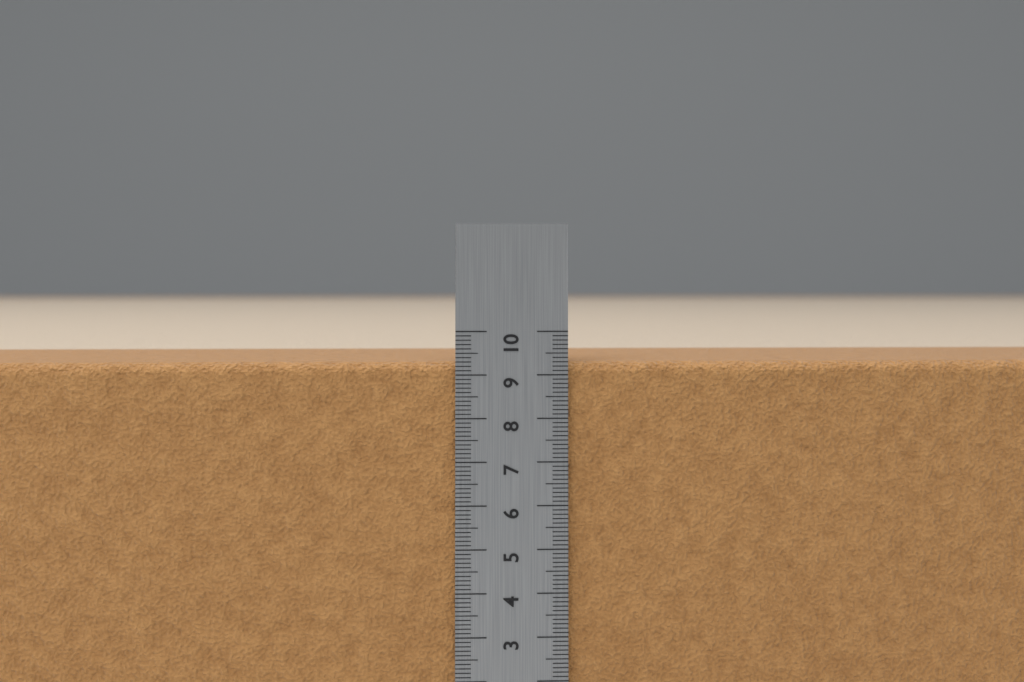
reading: 9.3 cm
